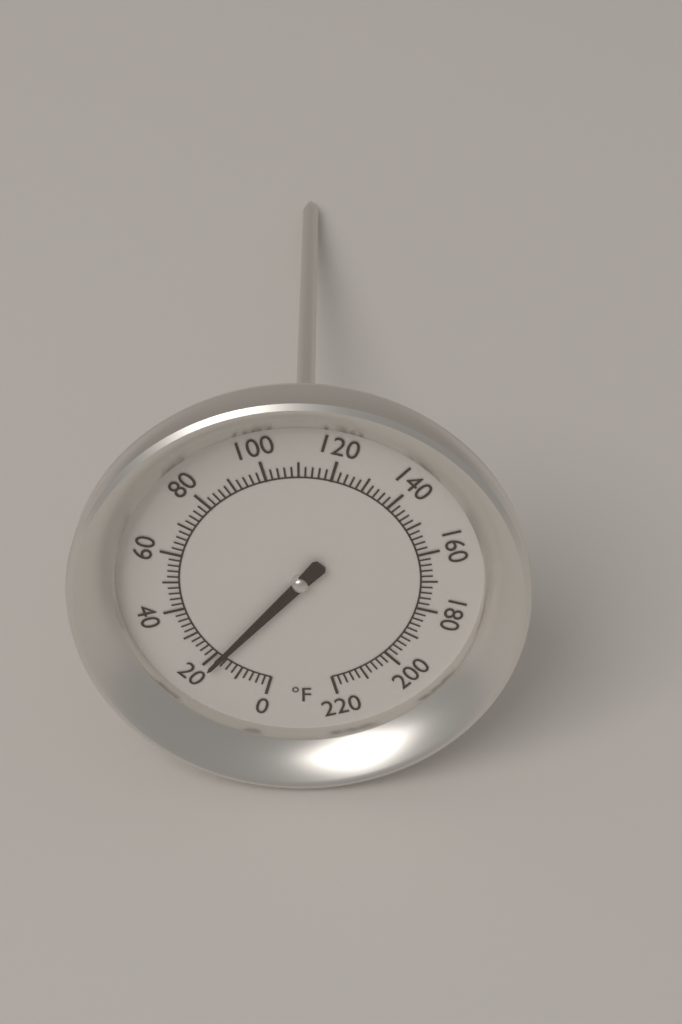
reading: 18 °F
